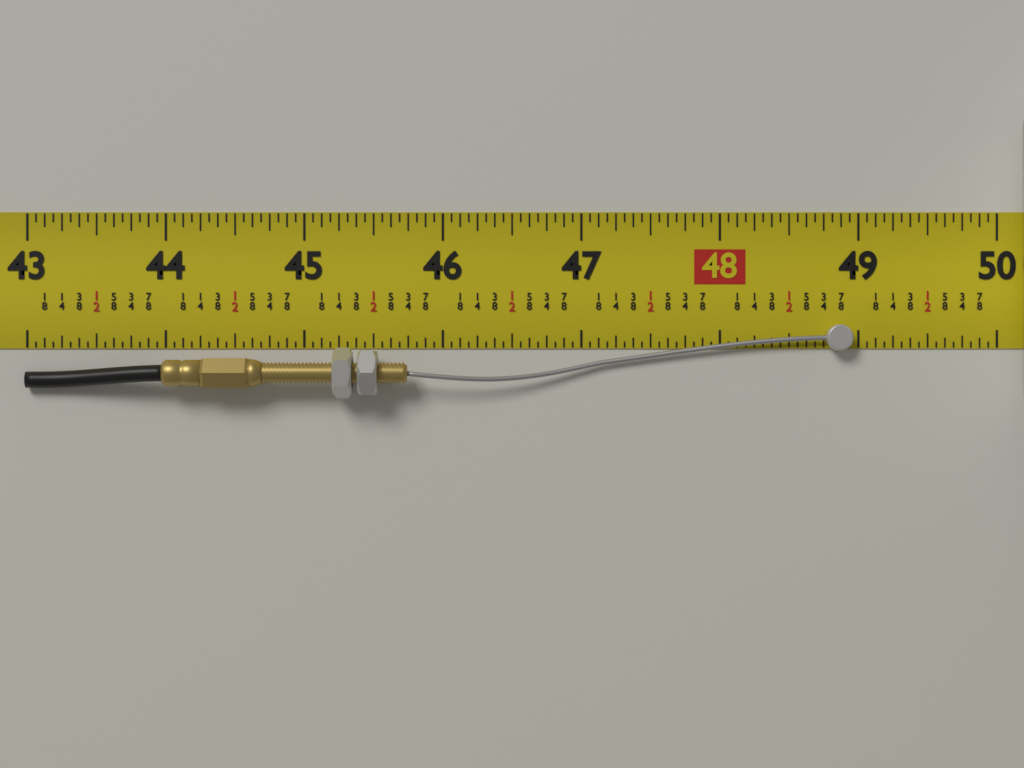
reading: 48.9500 in
